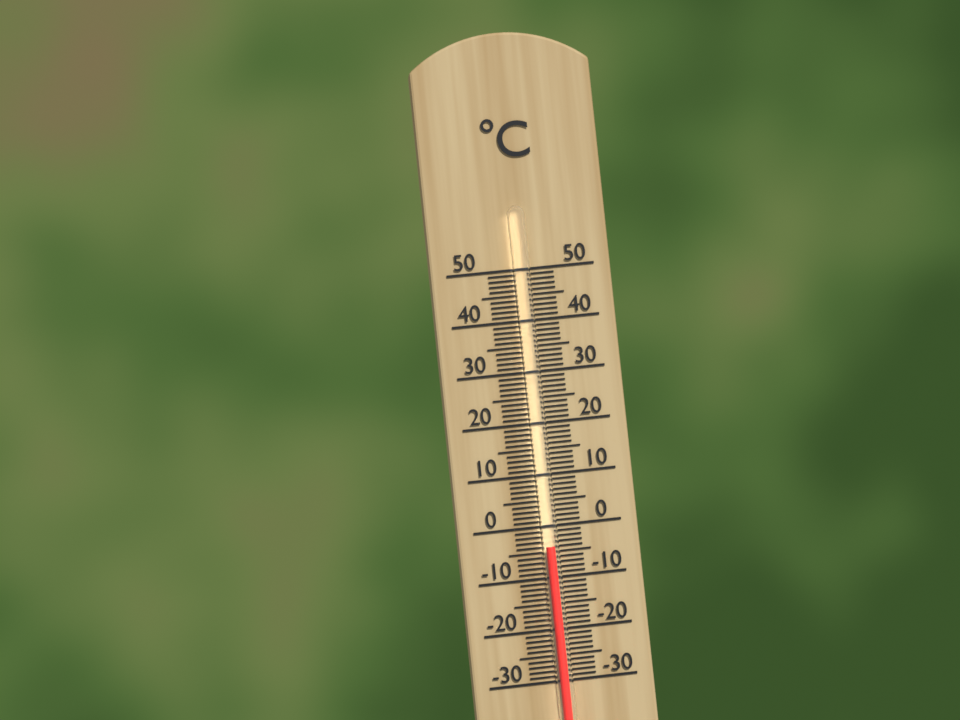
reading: -4 °C
